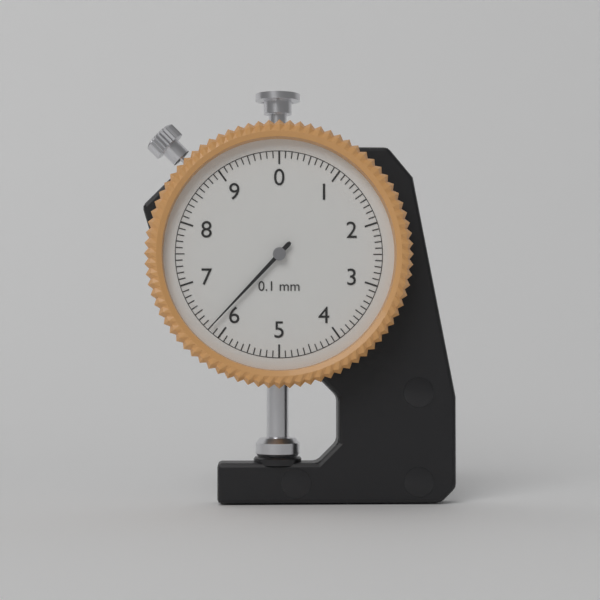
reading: 6.2 mm
